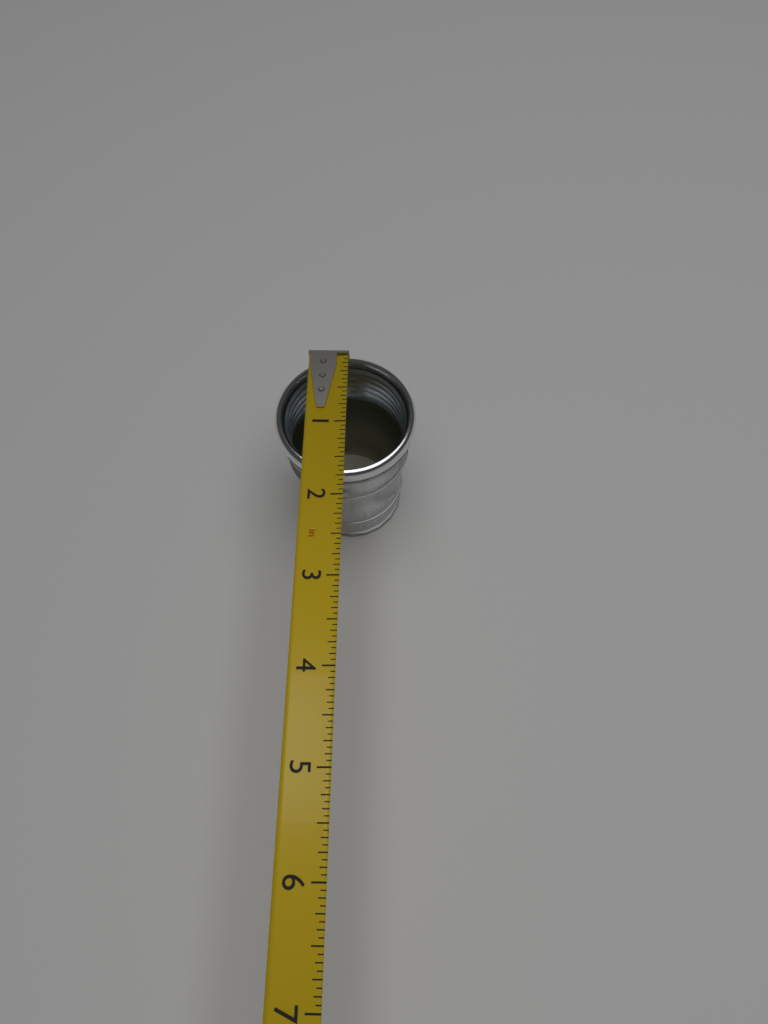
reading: 1.7500 in
